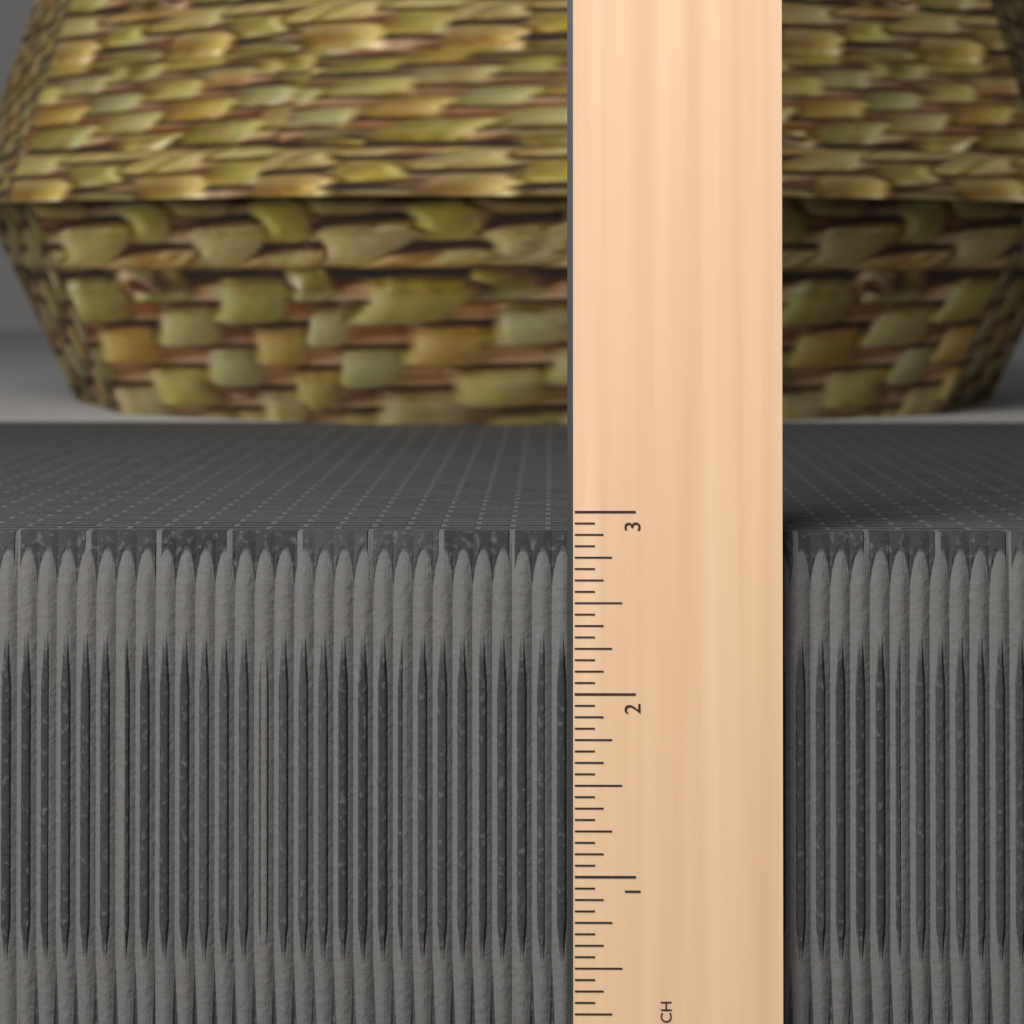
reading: 2.8750 in
